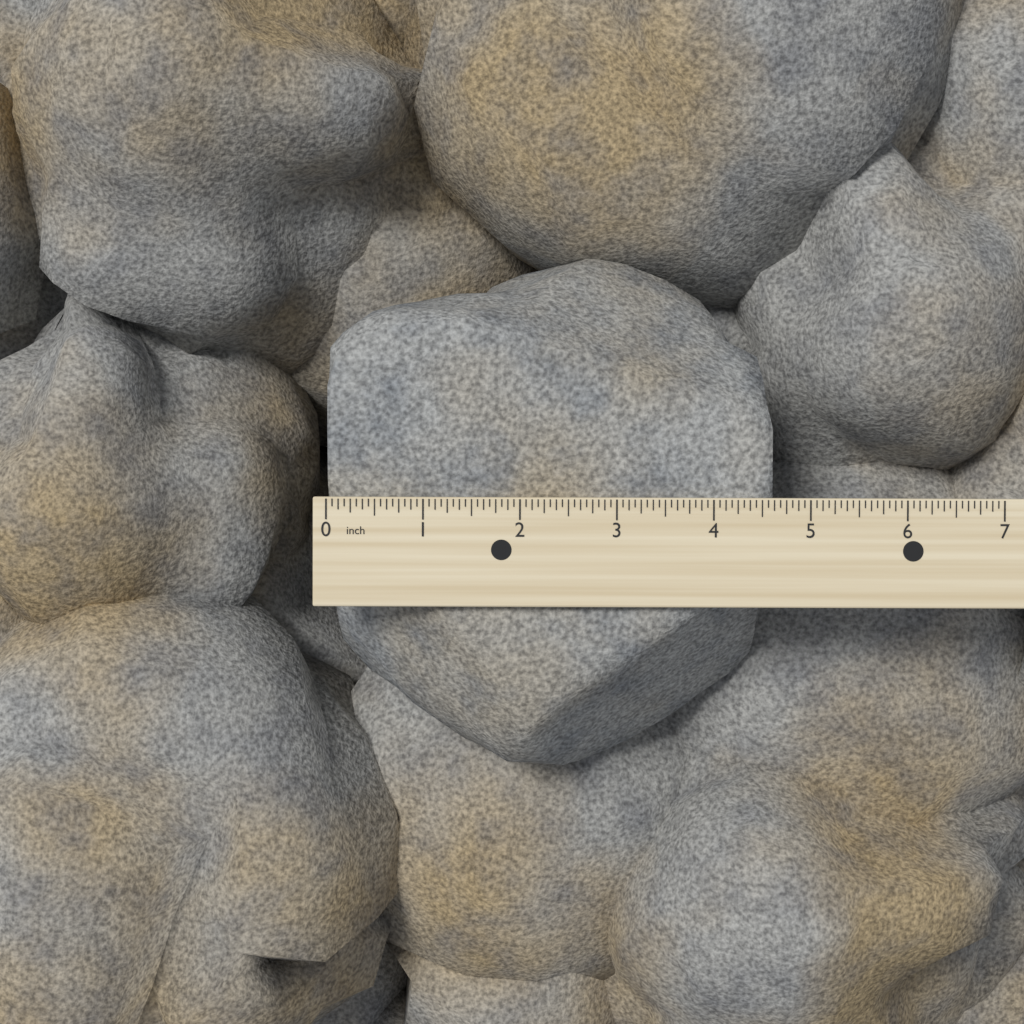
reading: 4.6250 inch
